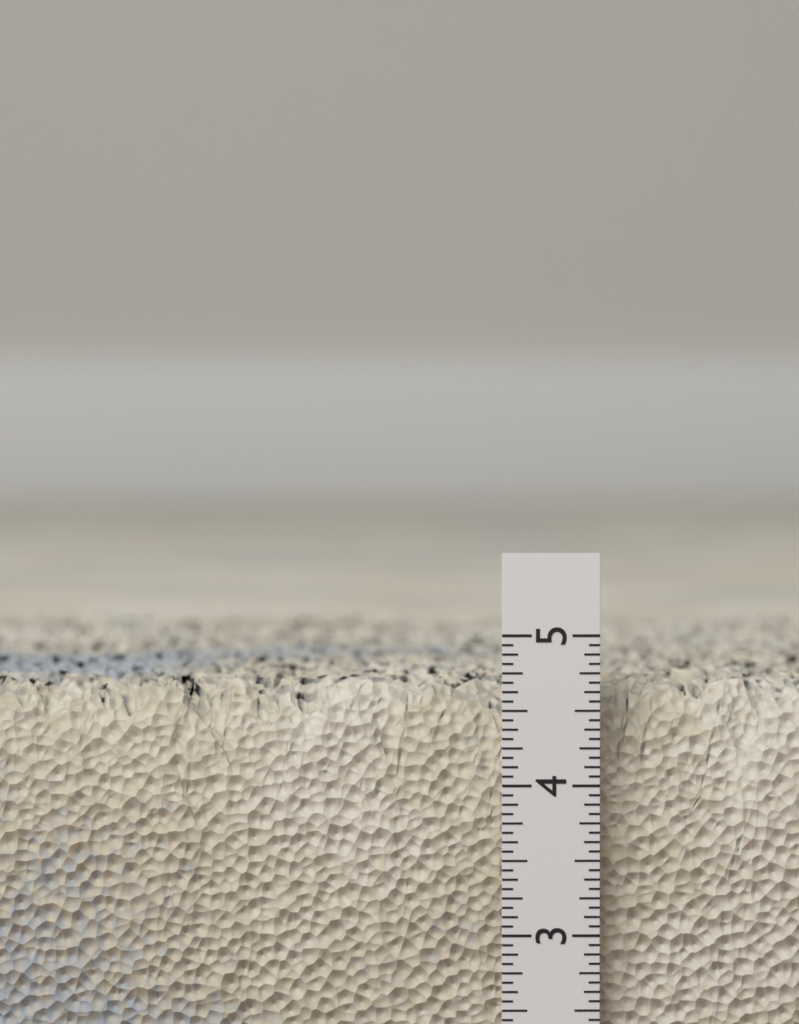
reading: 4.6875 in
